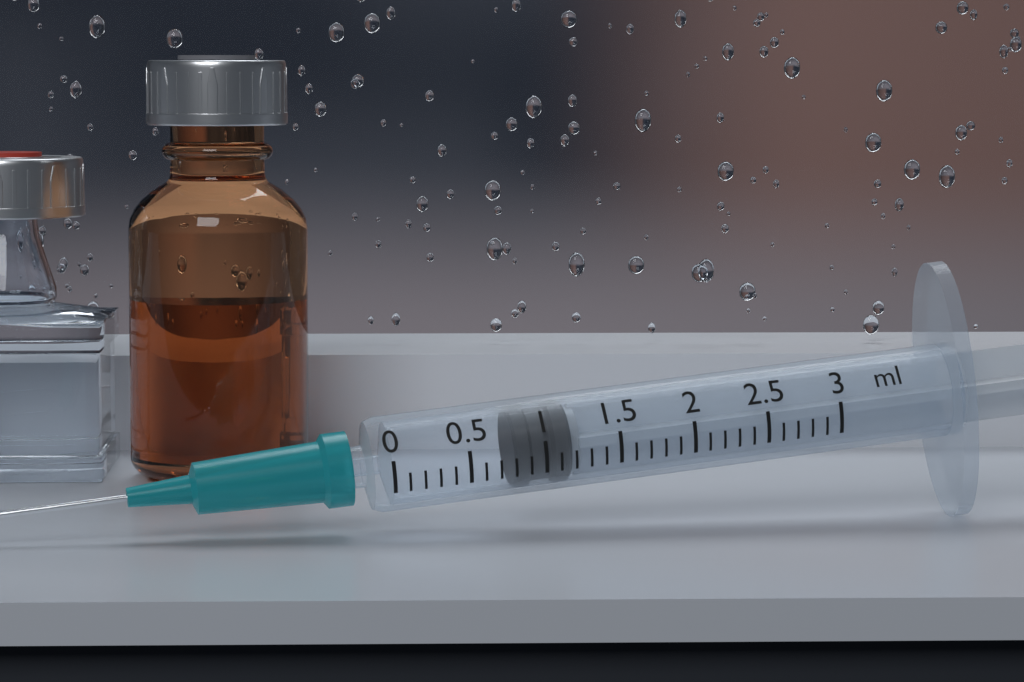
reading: 0.8 ml
